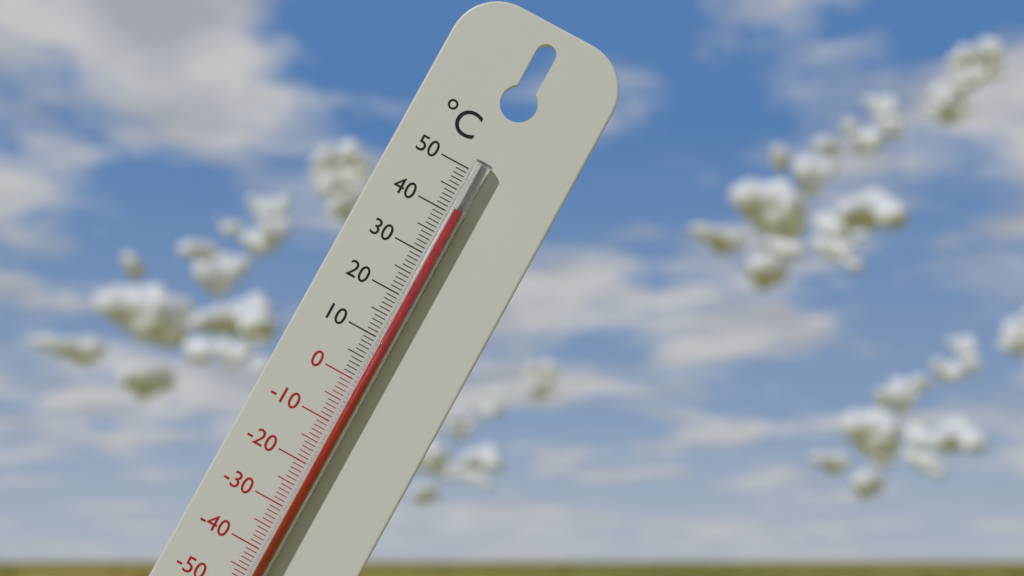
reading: 41 °C
